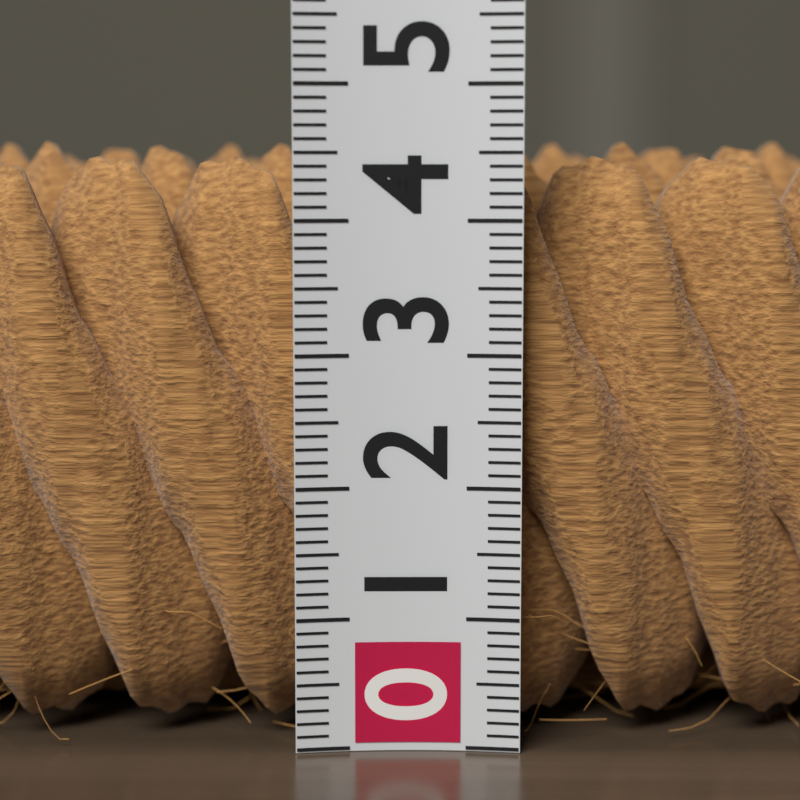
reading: 4.6 (no unit)
